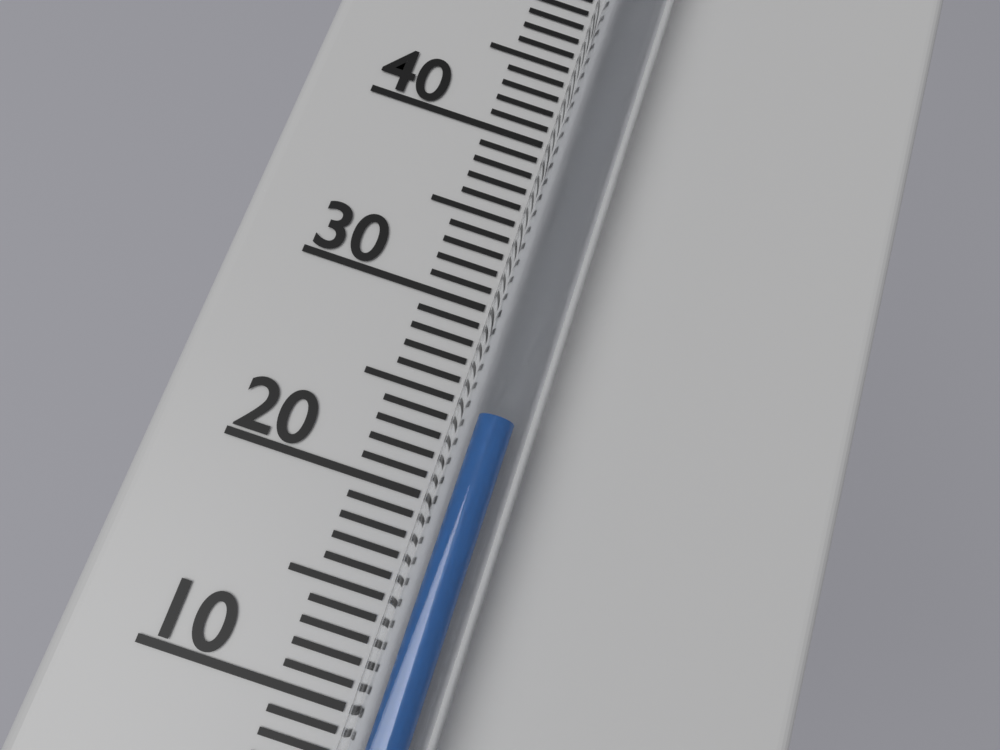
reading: 24 °C
